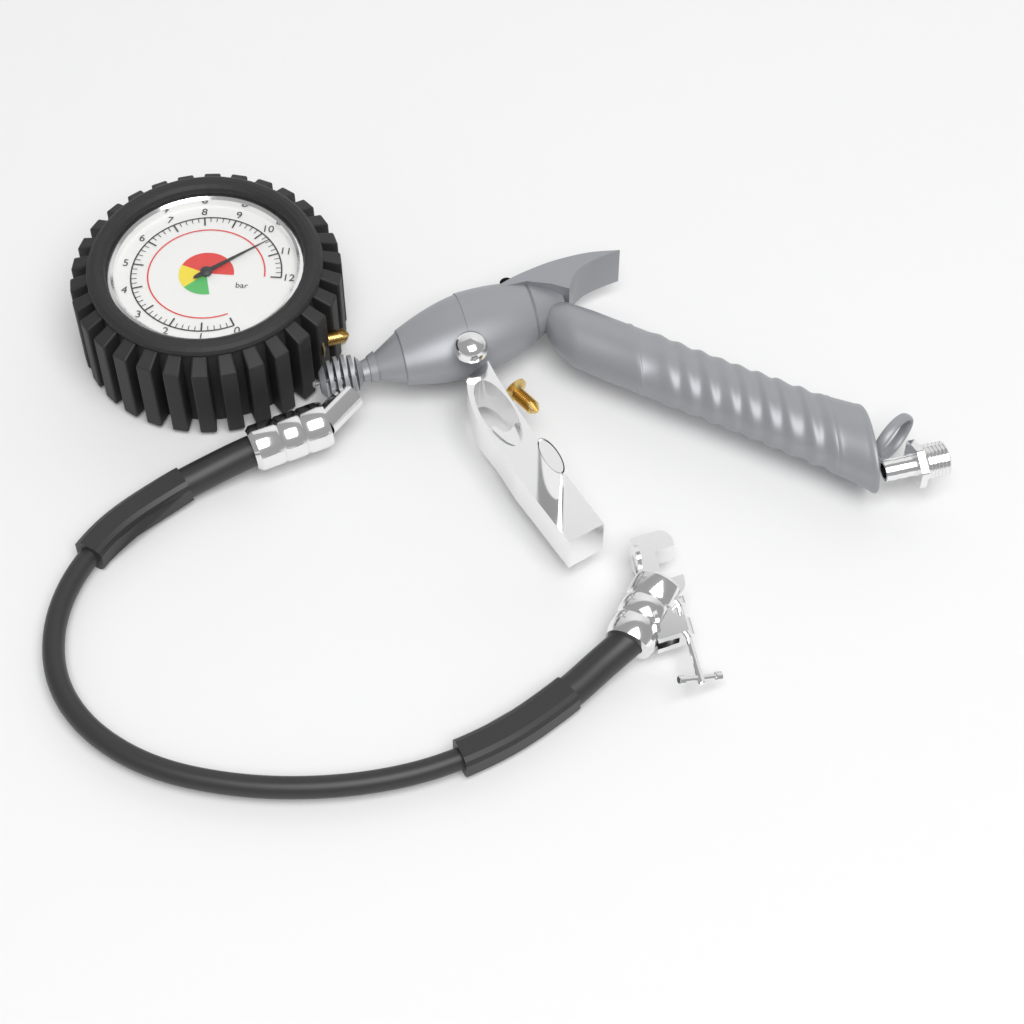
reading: 10.4 bar
